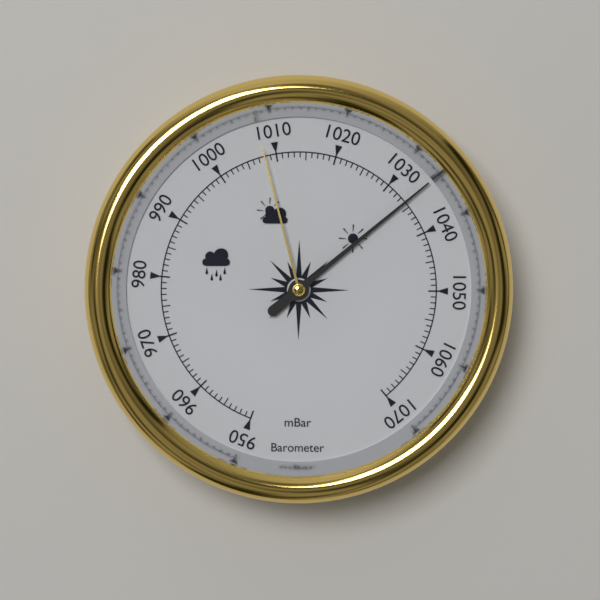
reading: 1034 mbar
